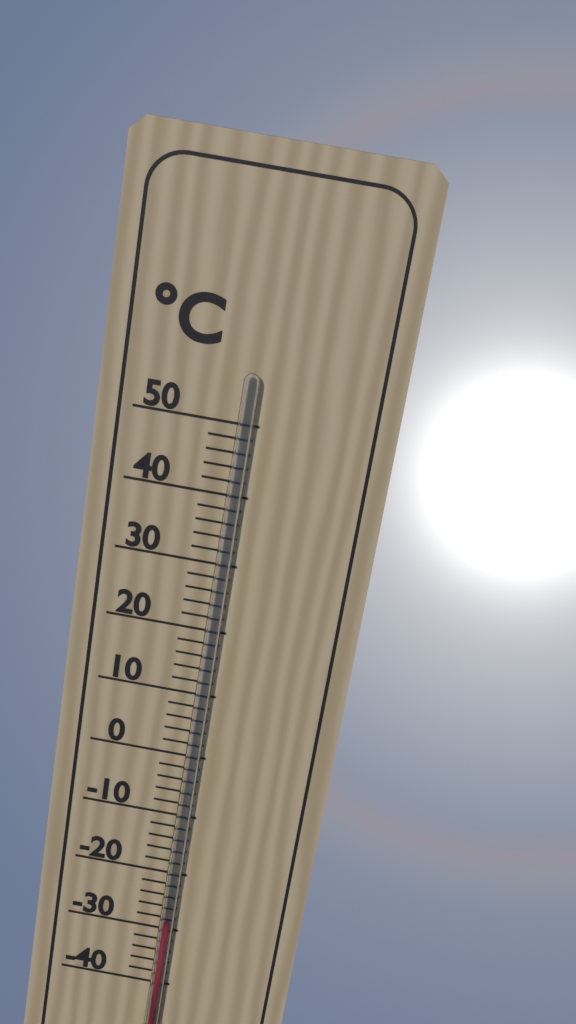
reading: -28 °C
